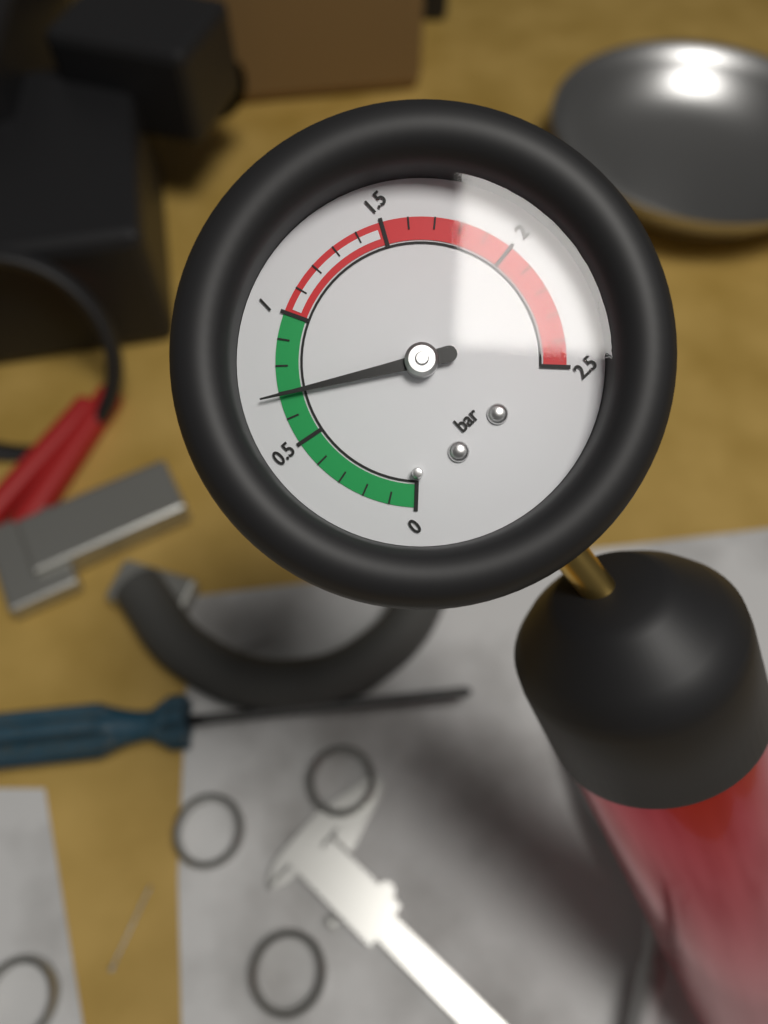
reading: 0.69 bar
